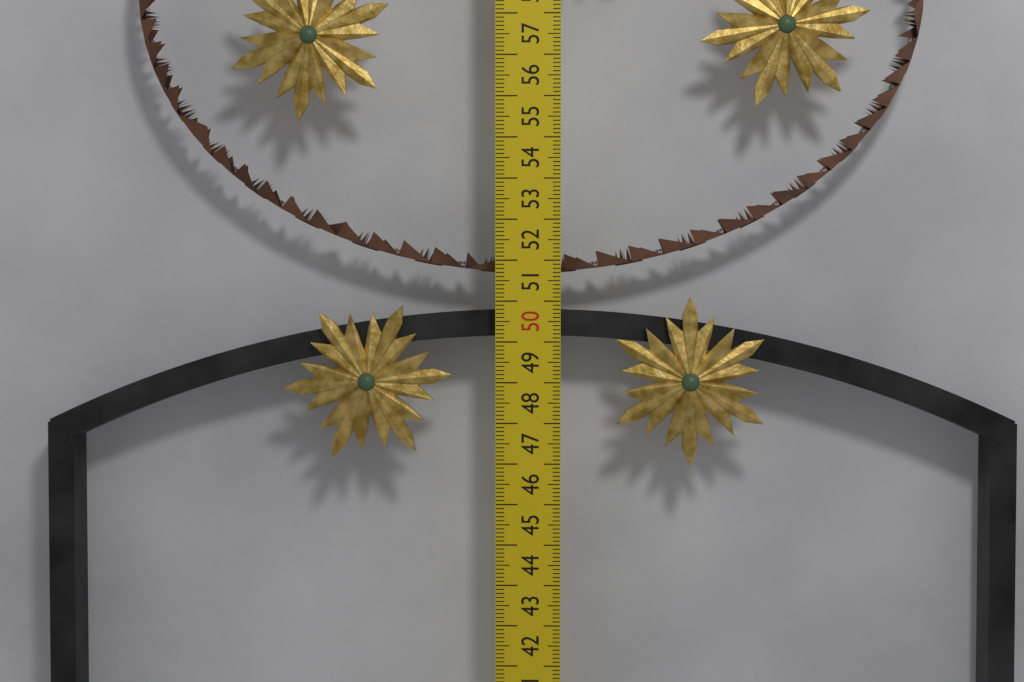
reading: 49.8 cm
